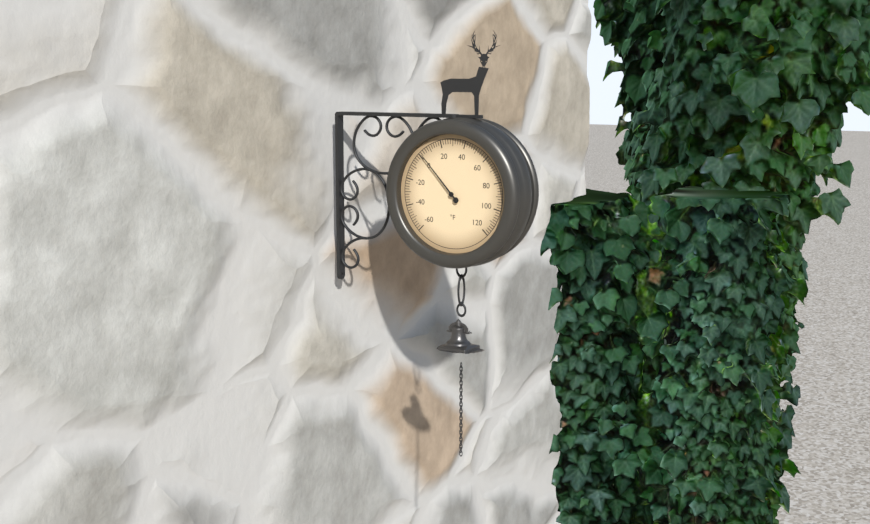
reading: 2 °F
